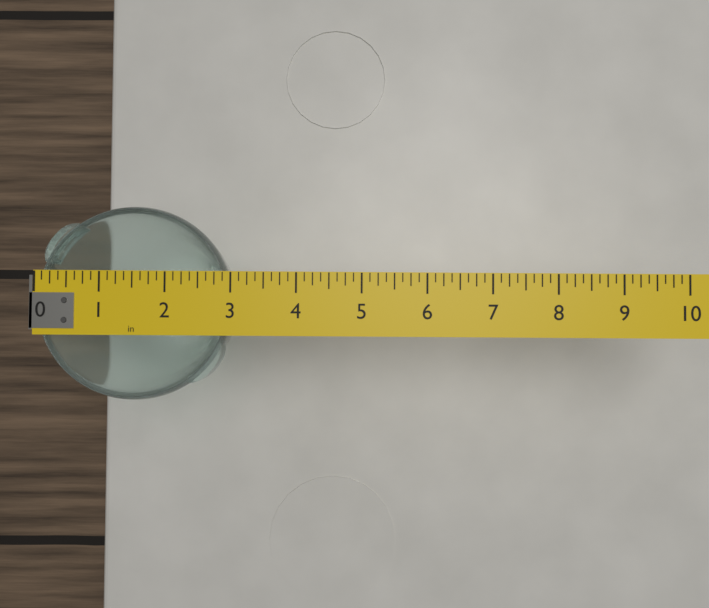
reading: 3.000 in
